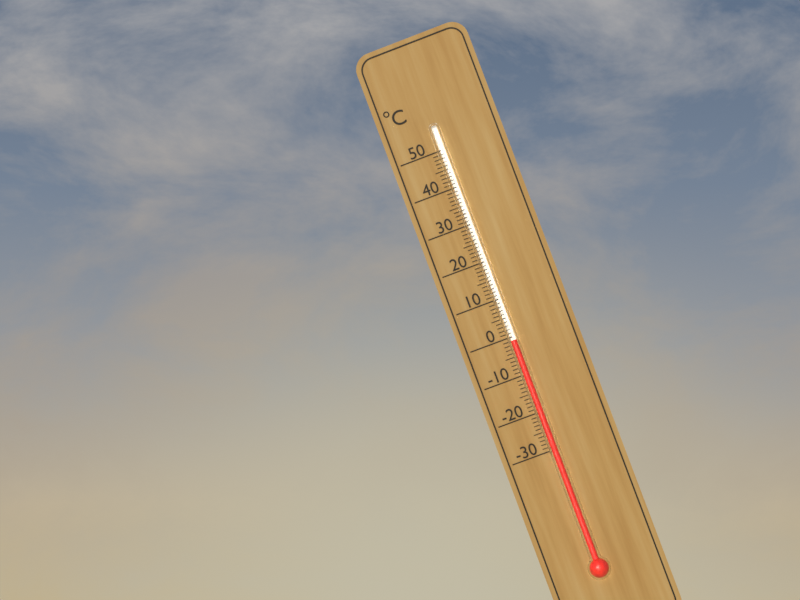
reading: -1 °C
